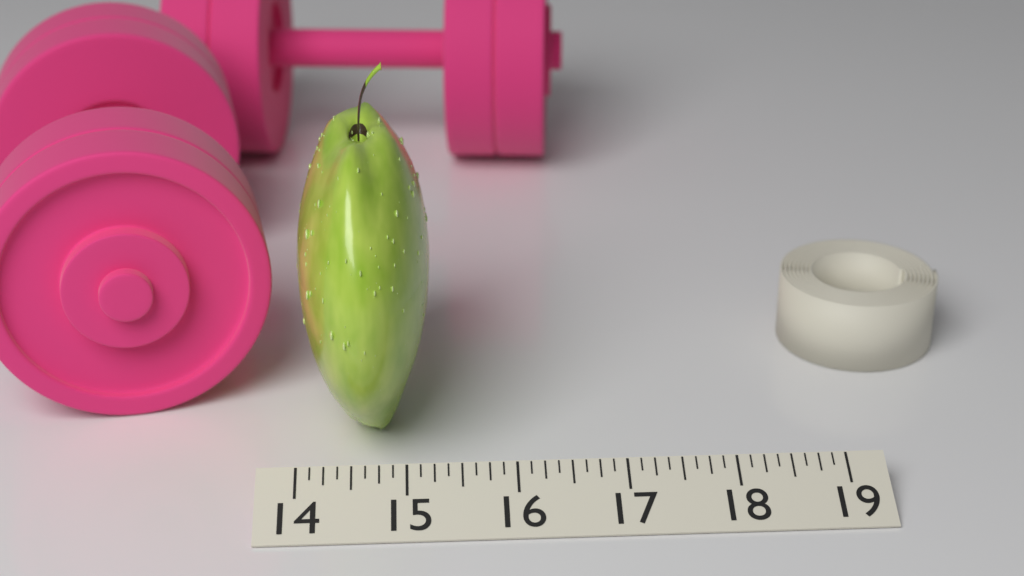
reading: 15.250 (no unit)
